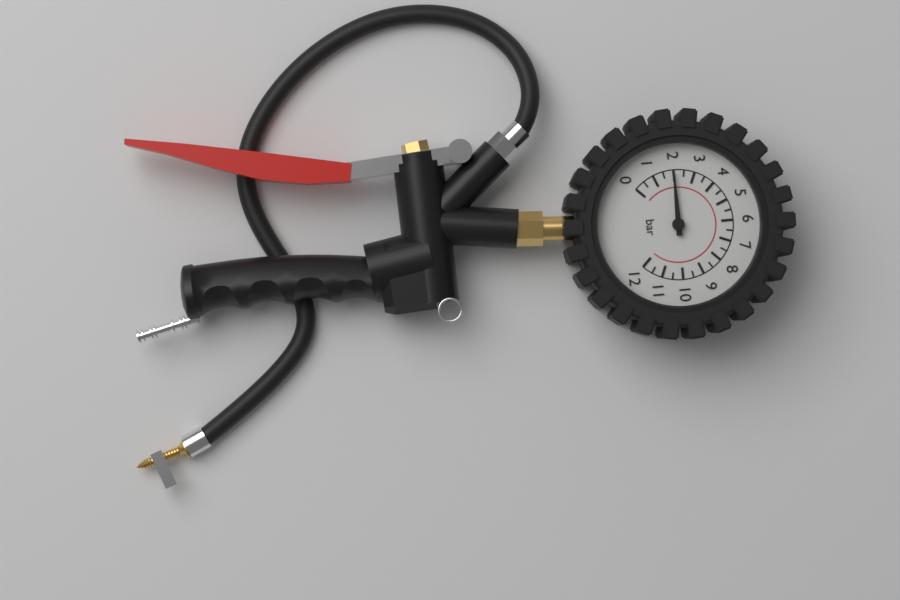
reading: 2.0 bar
